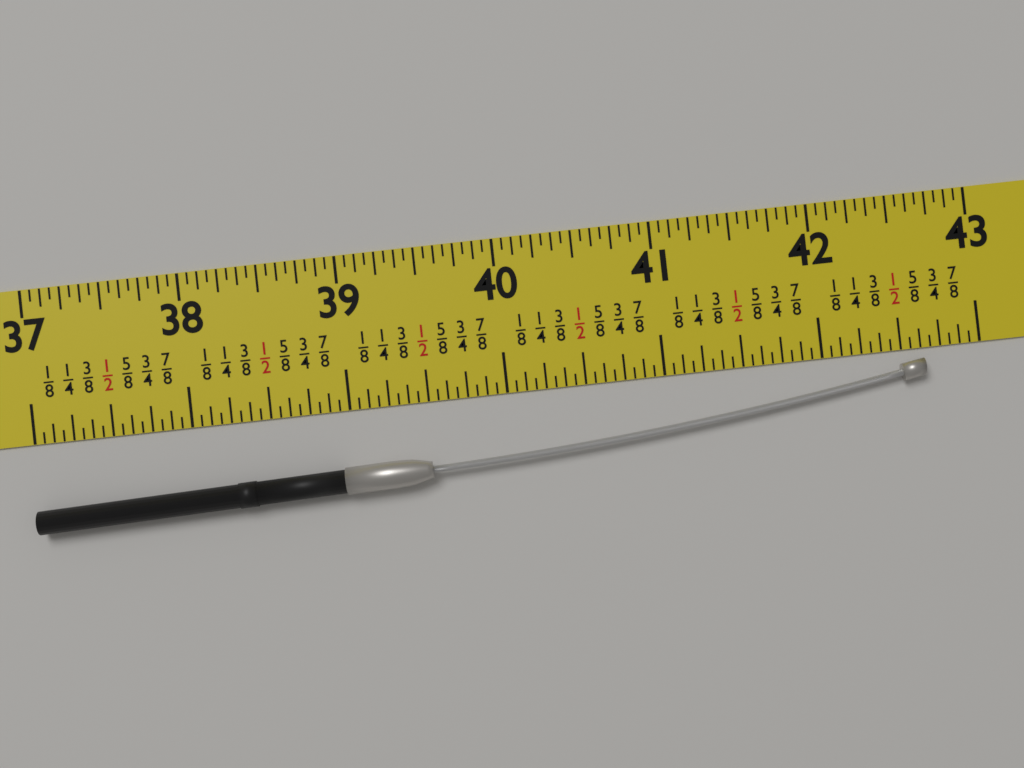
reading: 42.6250 in
